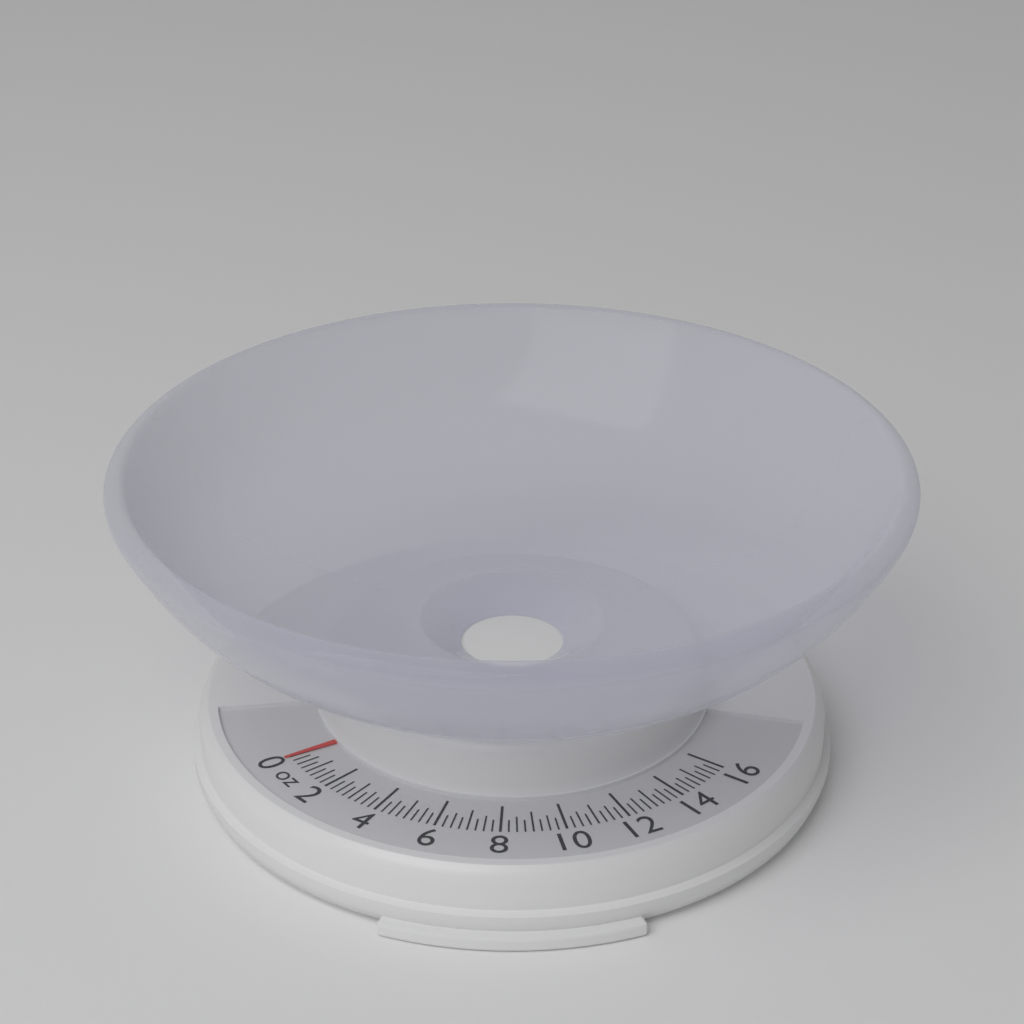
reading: 0.00 oz
